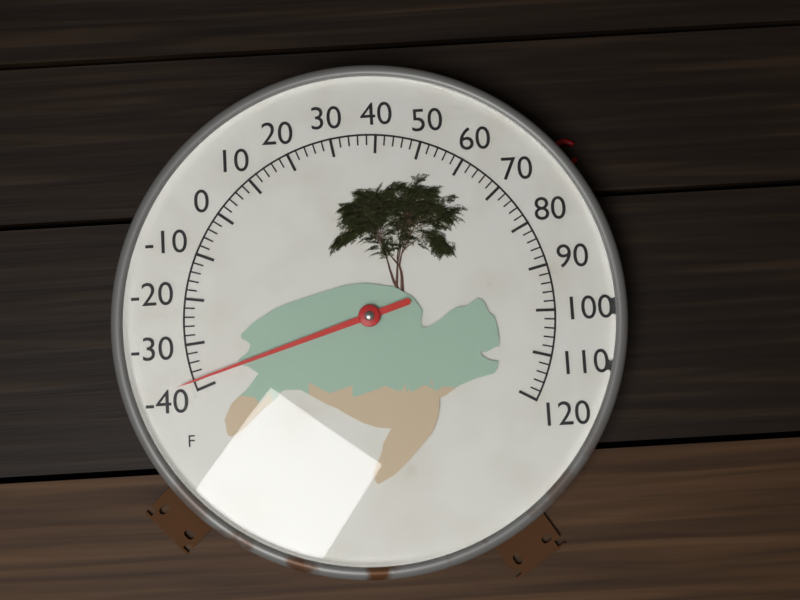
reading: -38 °F
